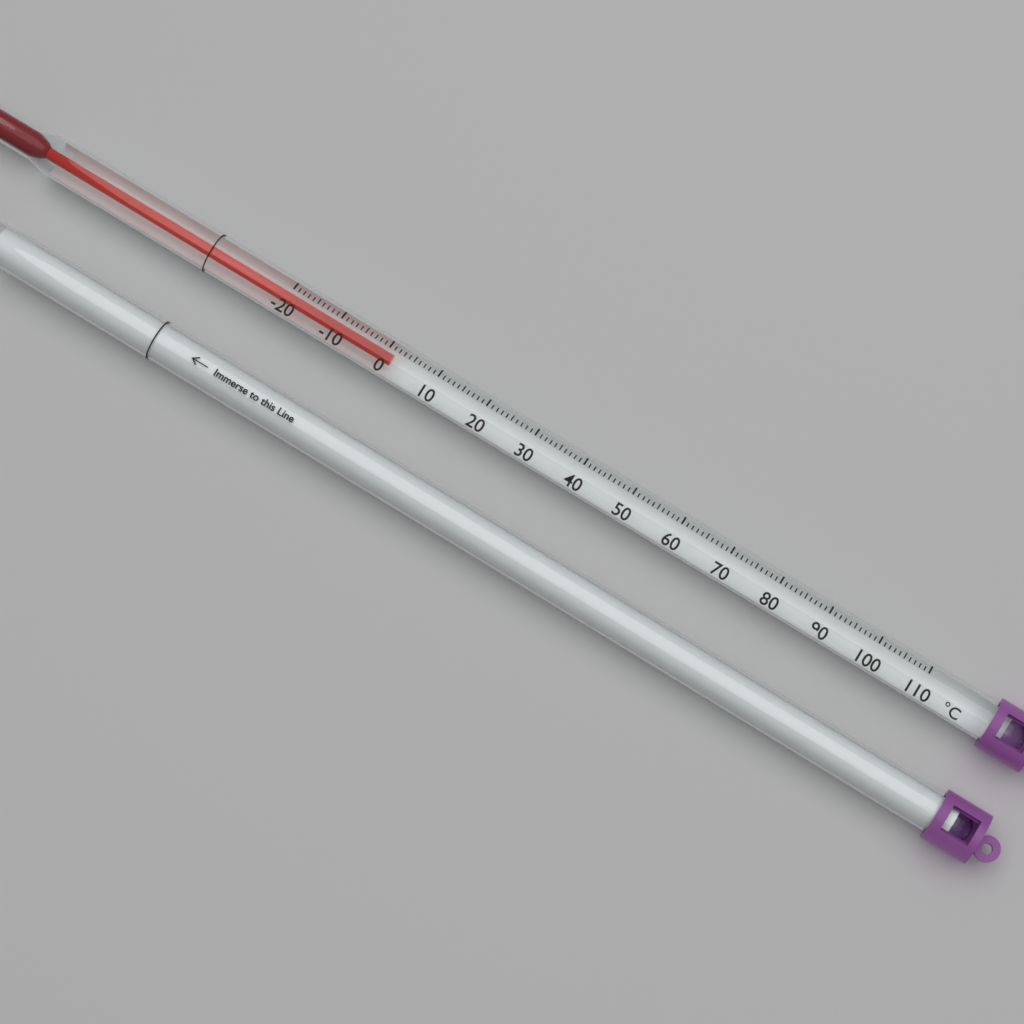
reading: 1 °C
